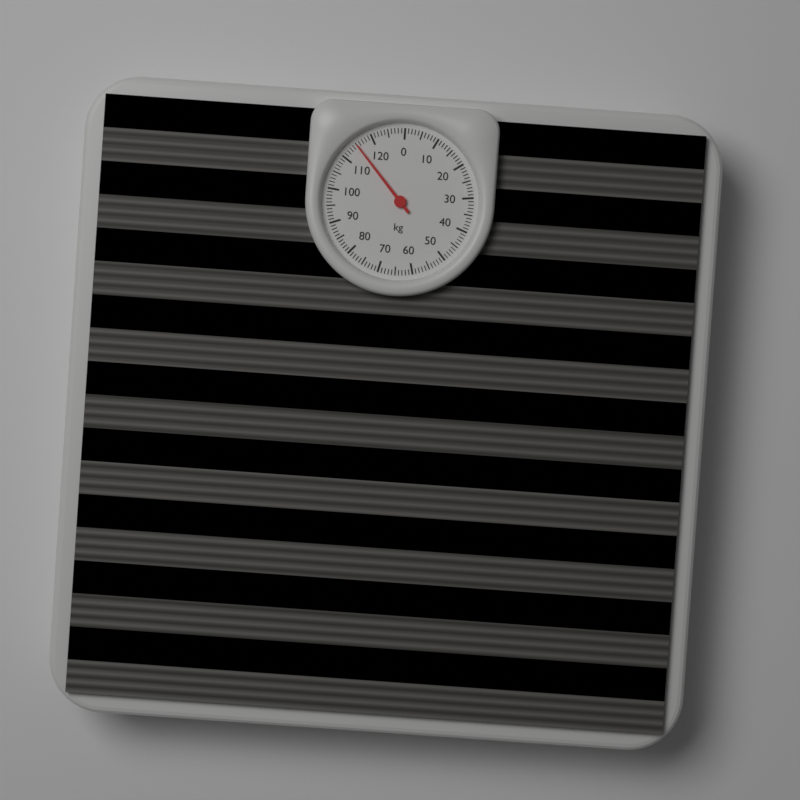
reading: 115 kg
